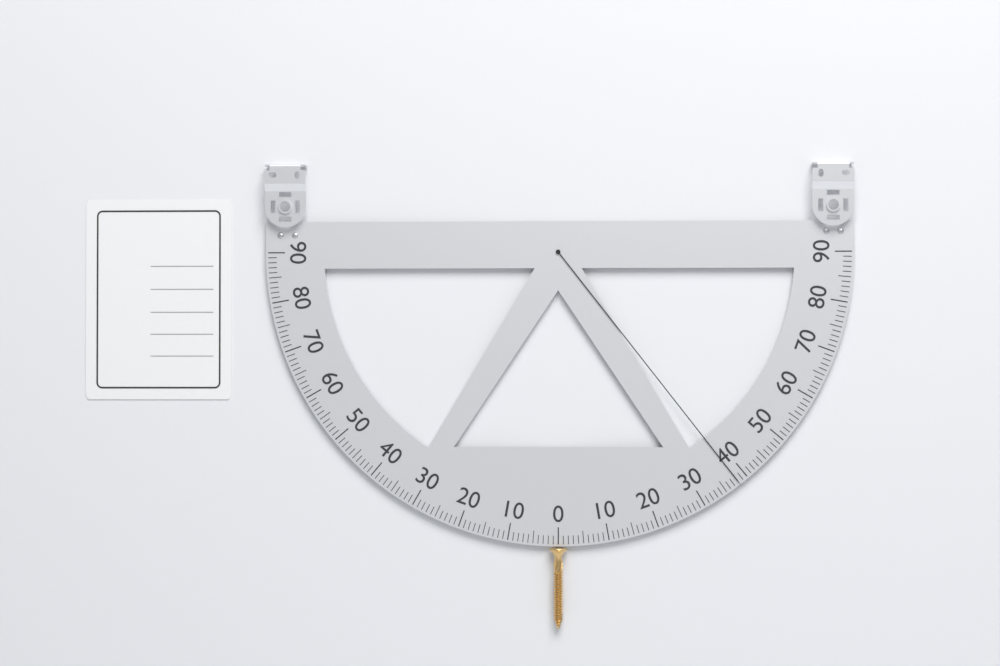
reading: 38 (no unit)
